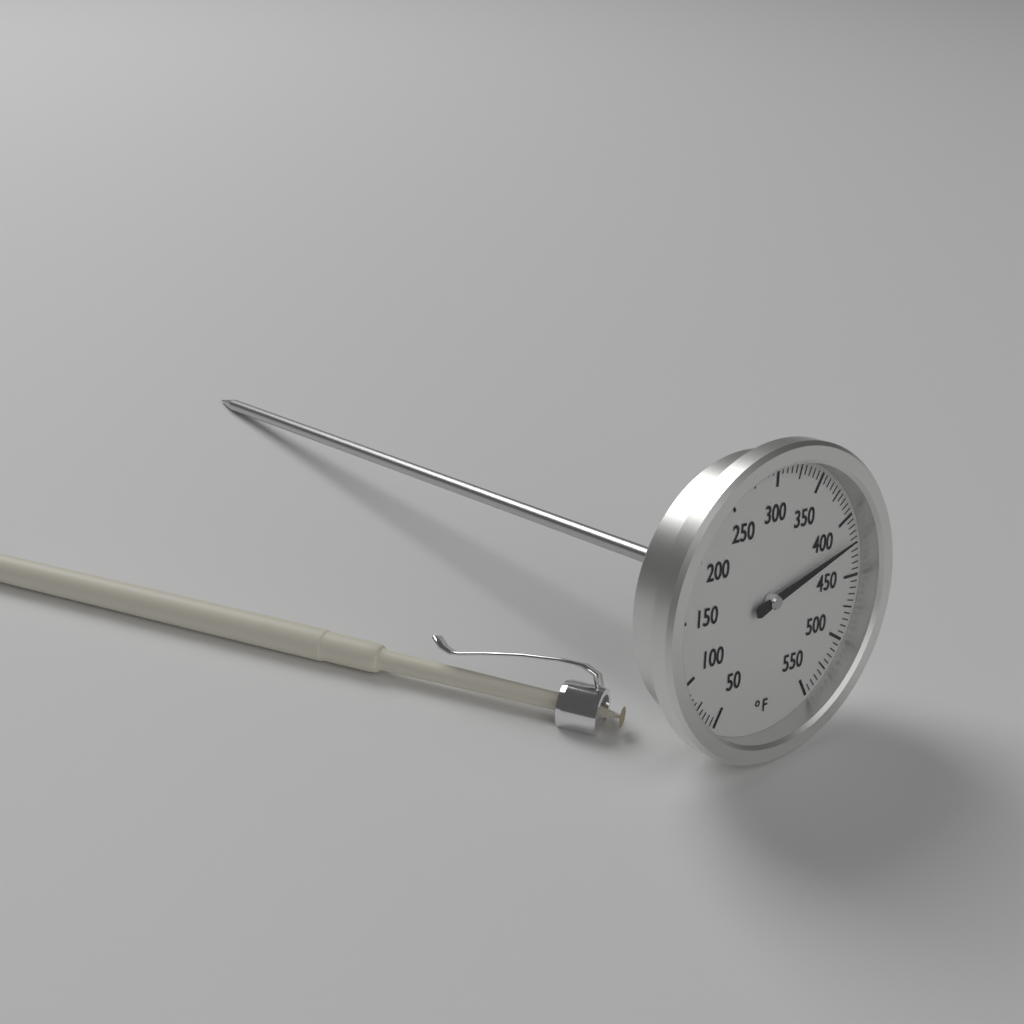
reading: 420 °F
